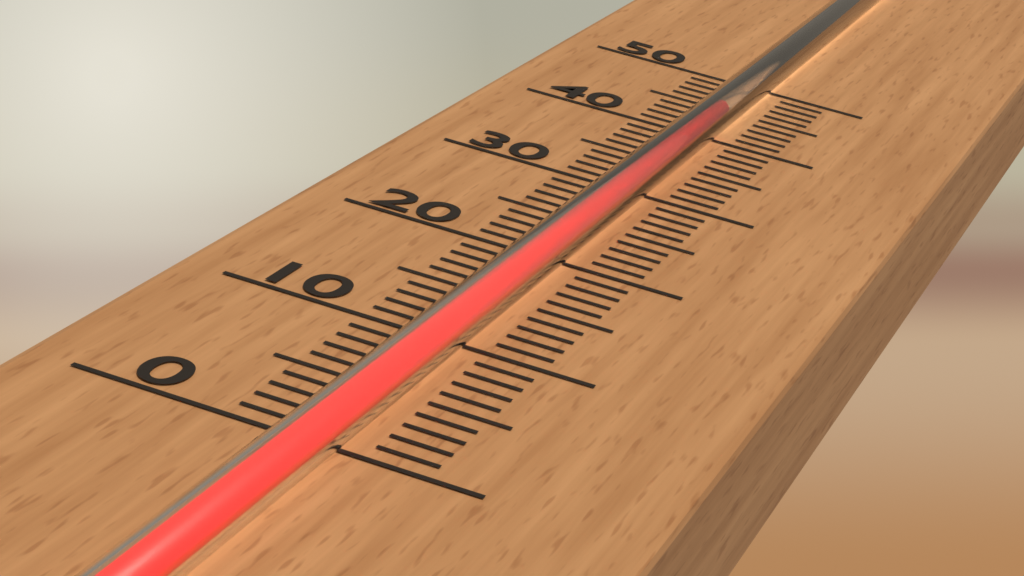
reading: 41 (no unit)
